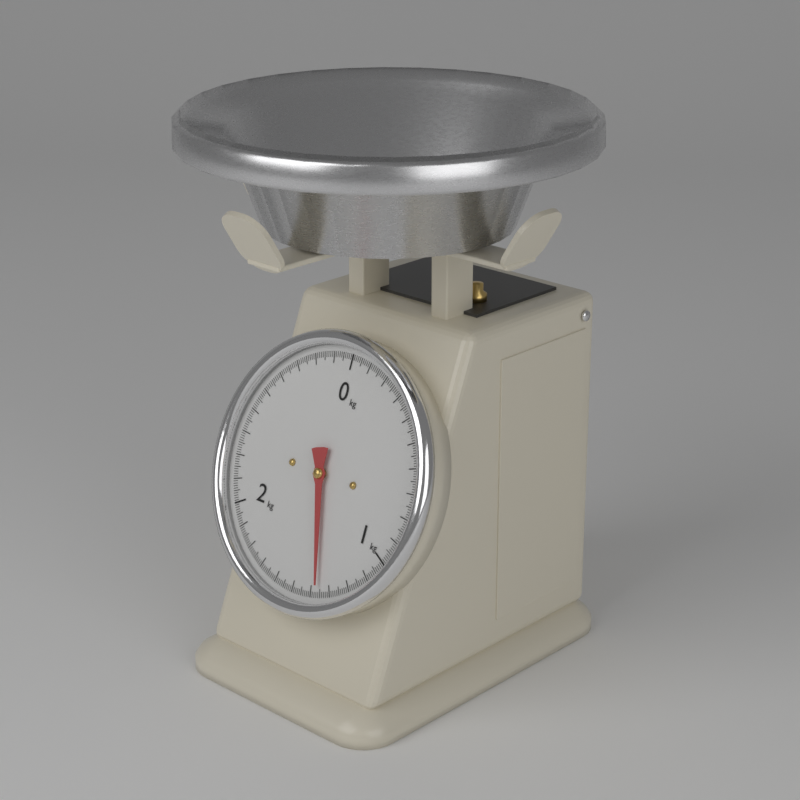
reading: 1.36 kg
